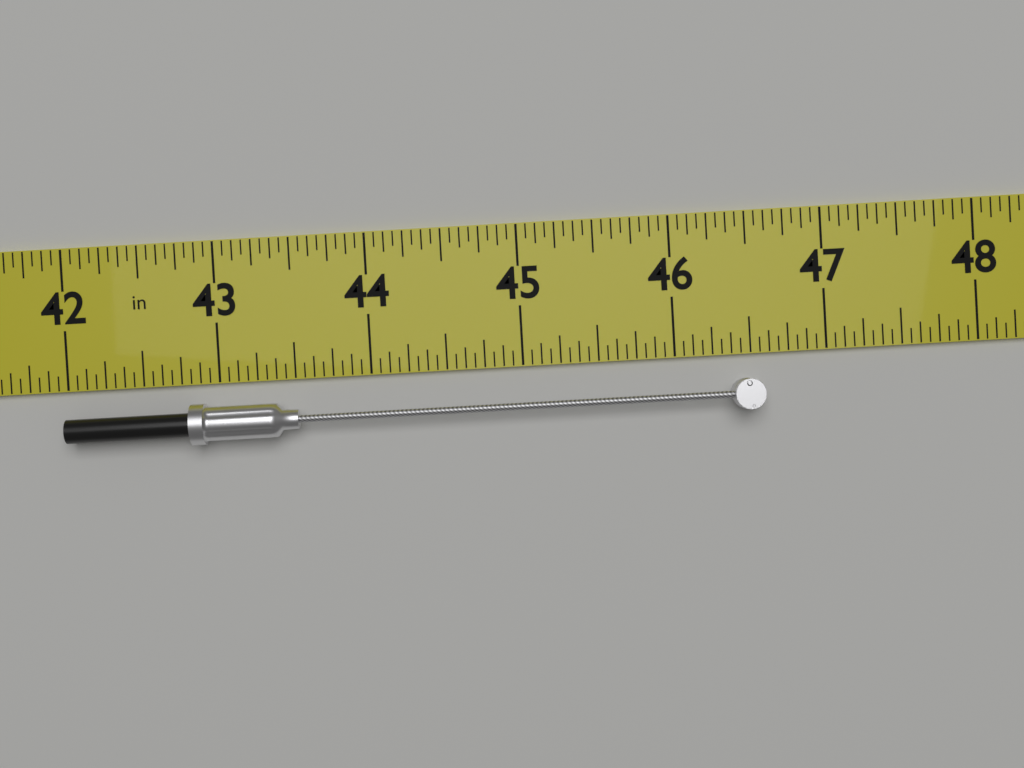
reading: 46.5625 in
